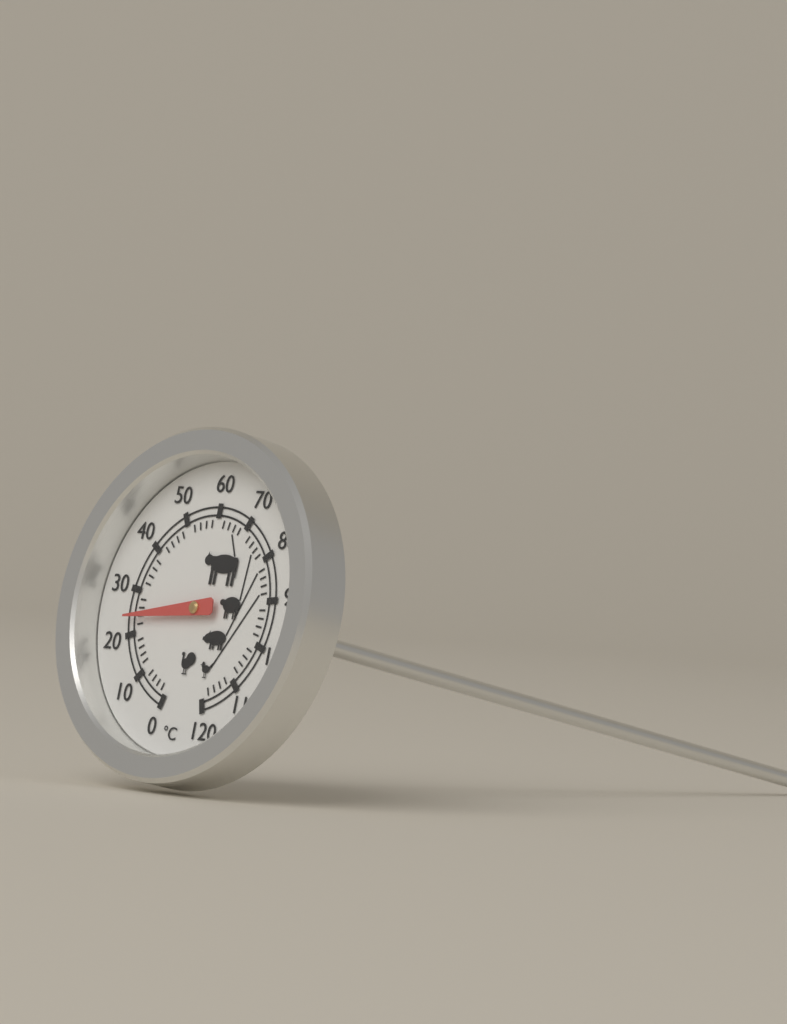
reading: 24 °C
